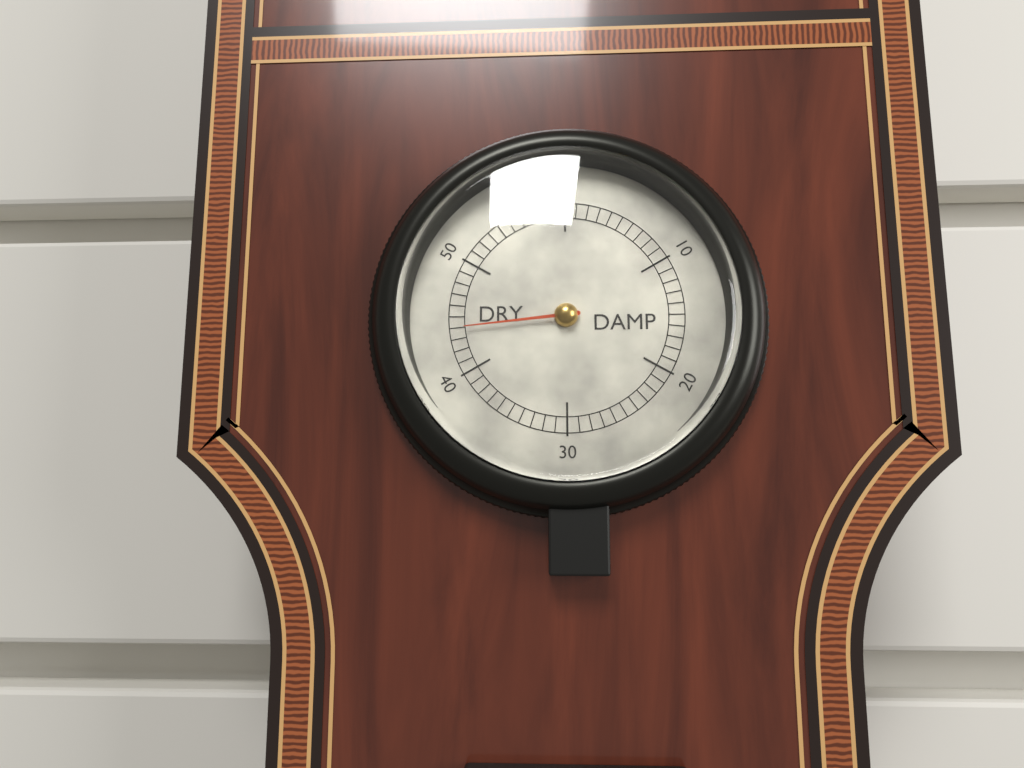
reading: 44 (no unit)
